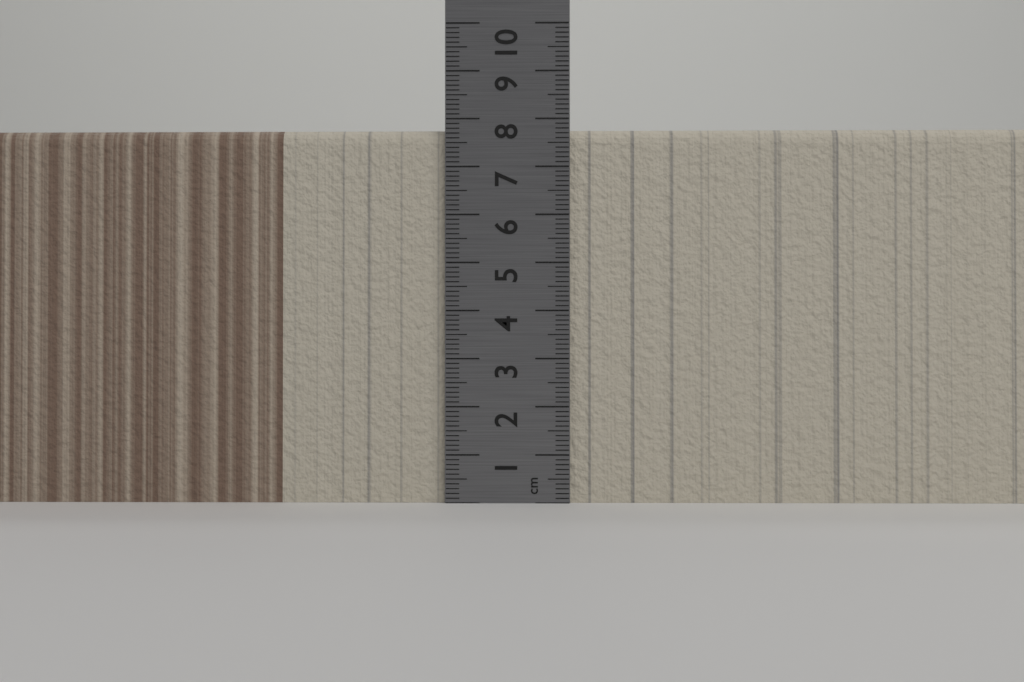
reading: 7.8 cm
